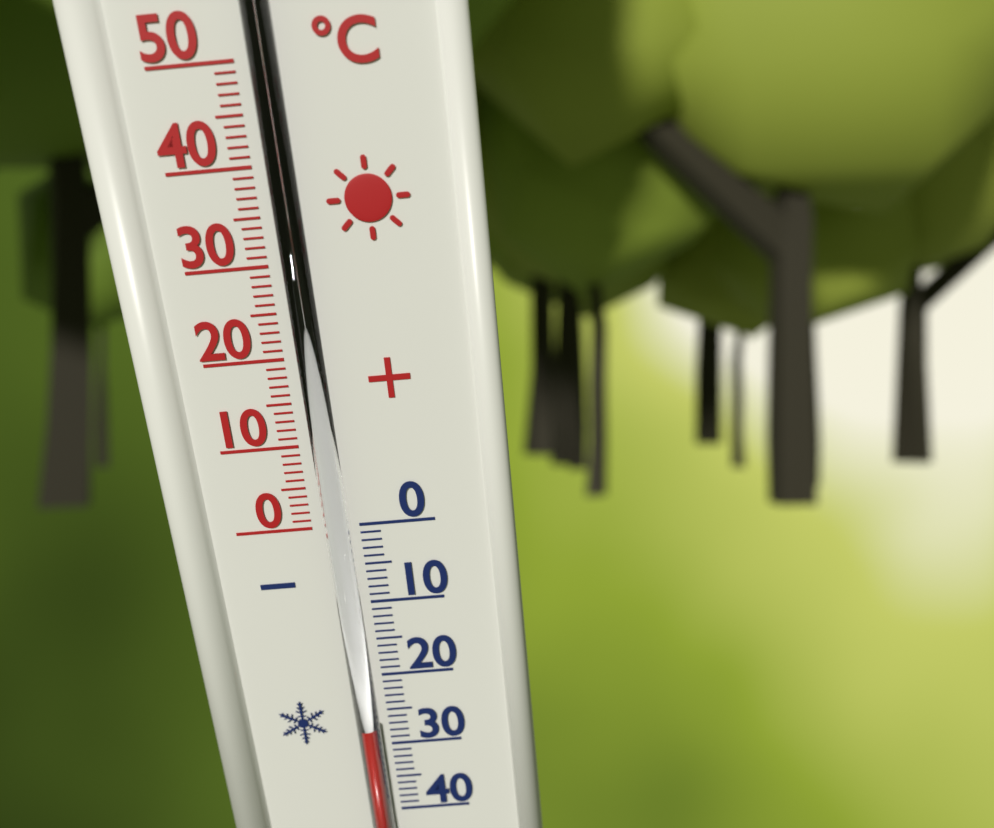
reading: -26 °C
